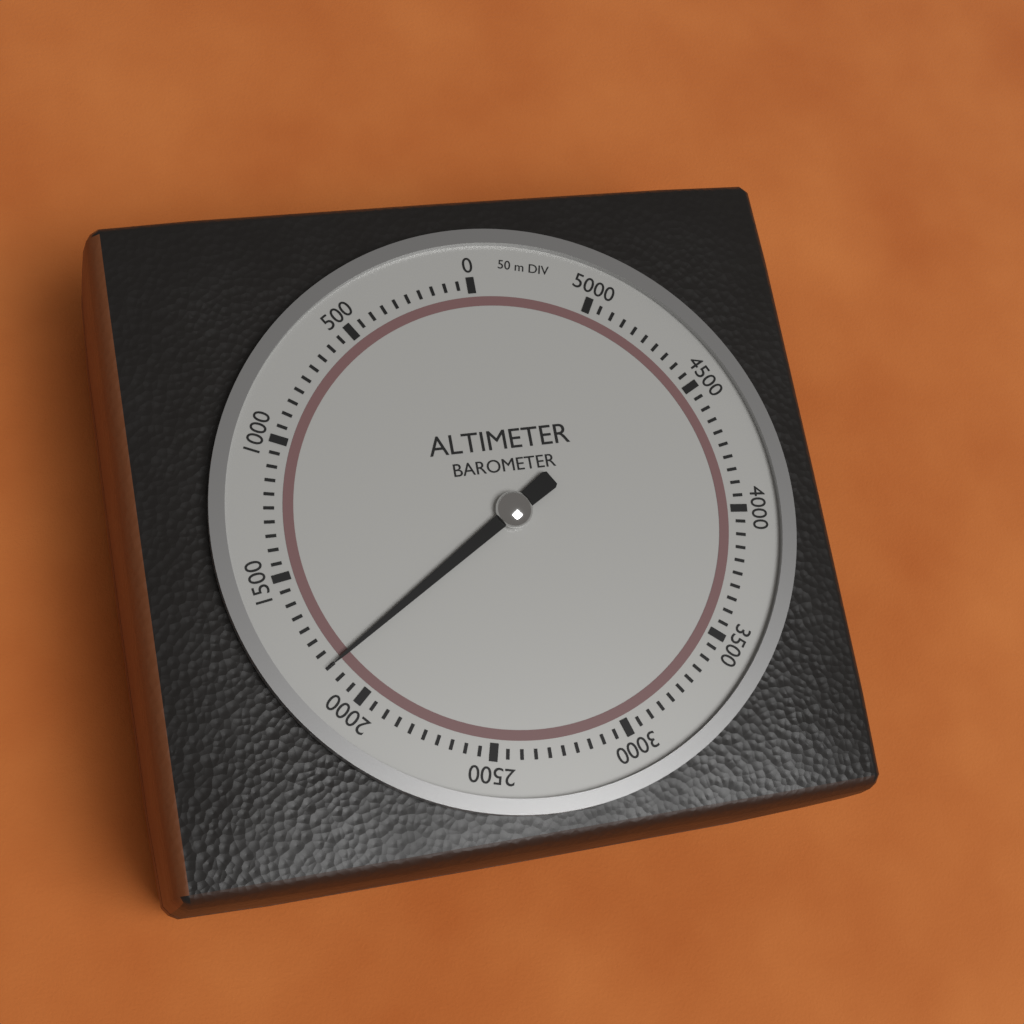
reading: 1850 m
